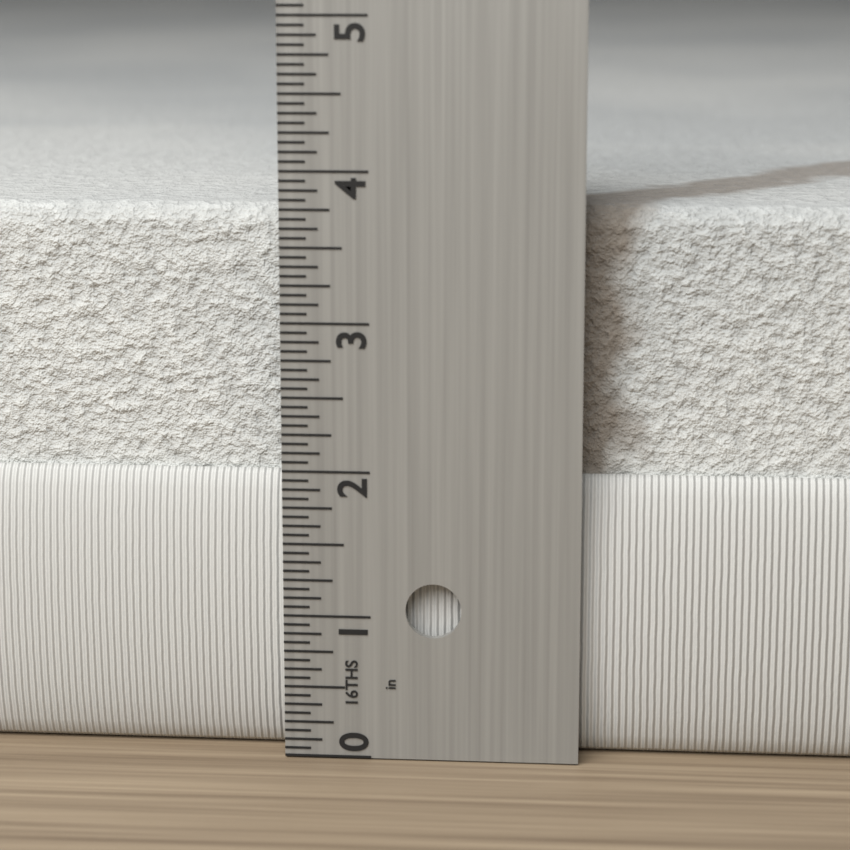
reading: 3.7500 in
